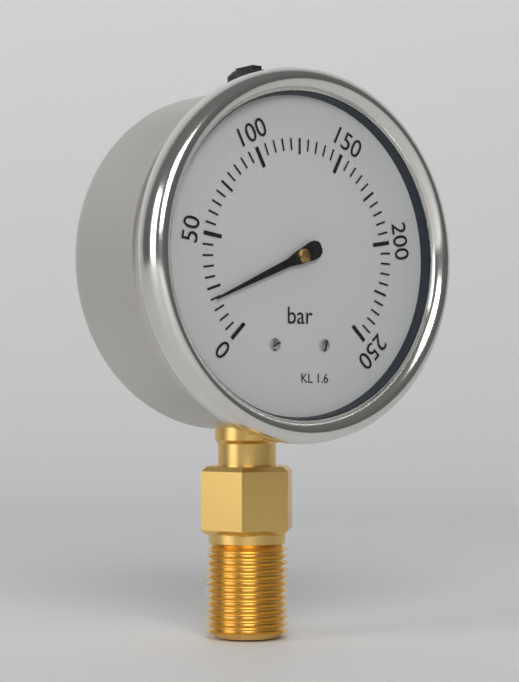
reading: 20 bar
